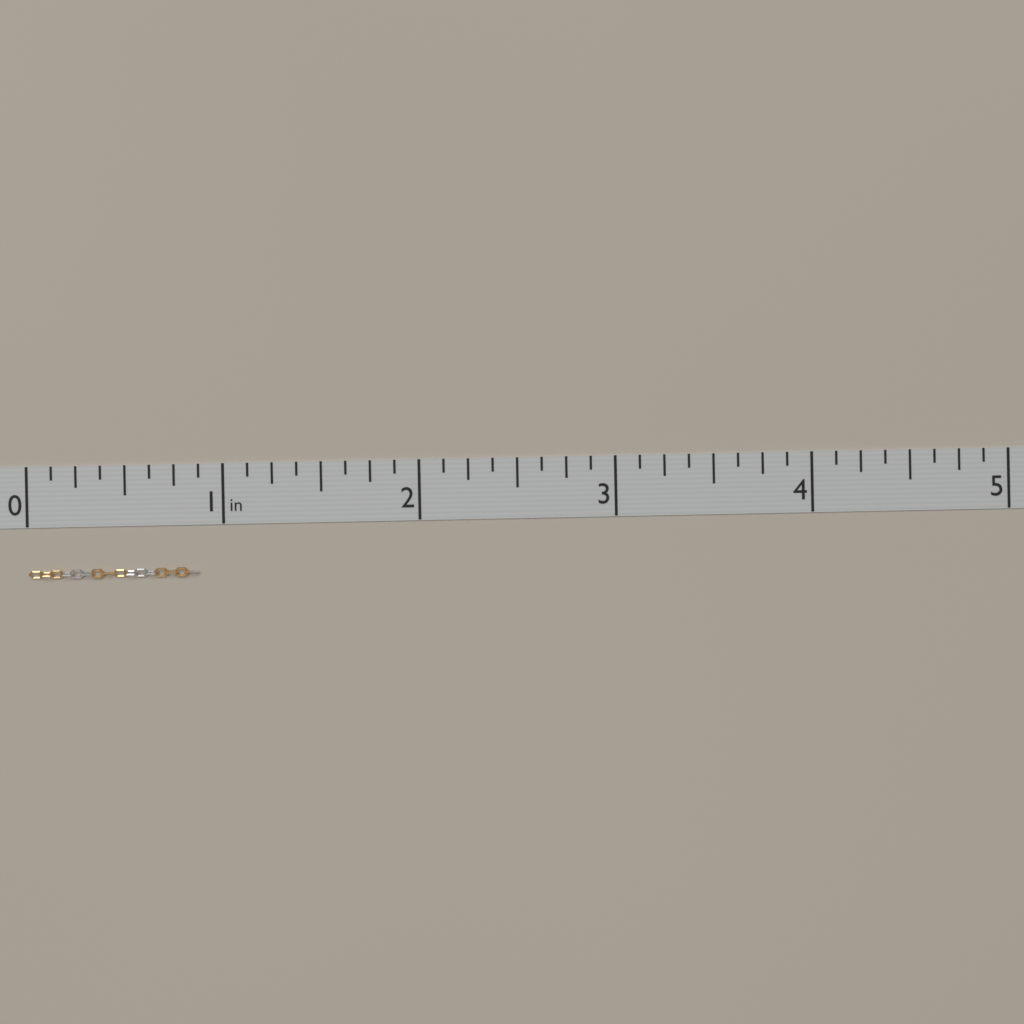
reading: 0.875 in
